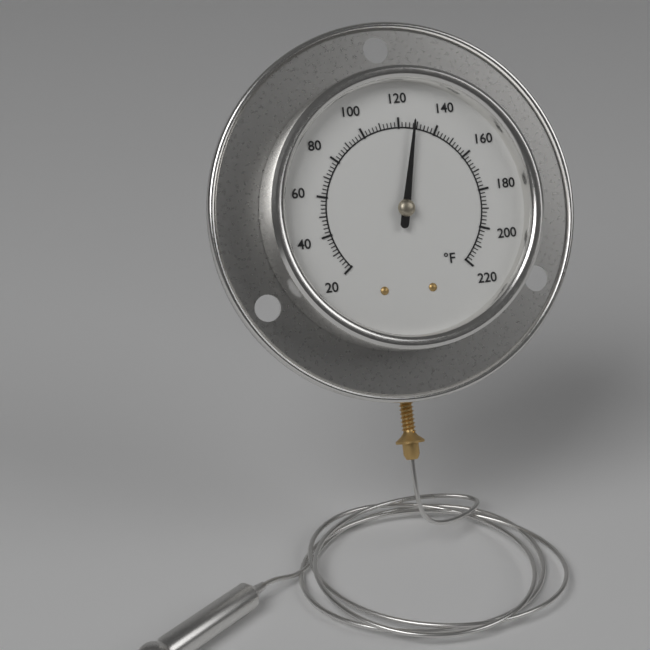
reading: 128 °F
